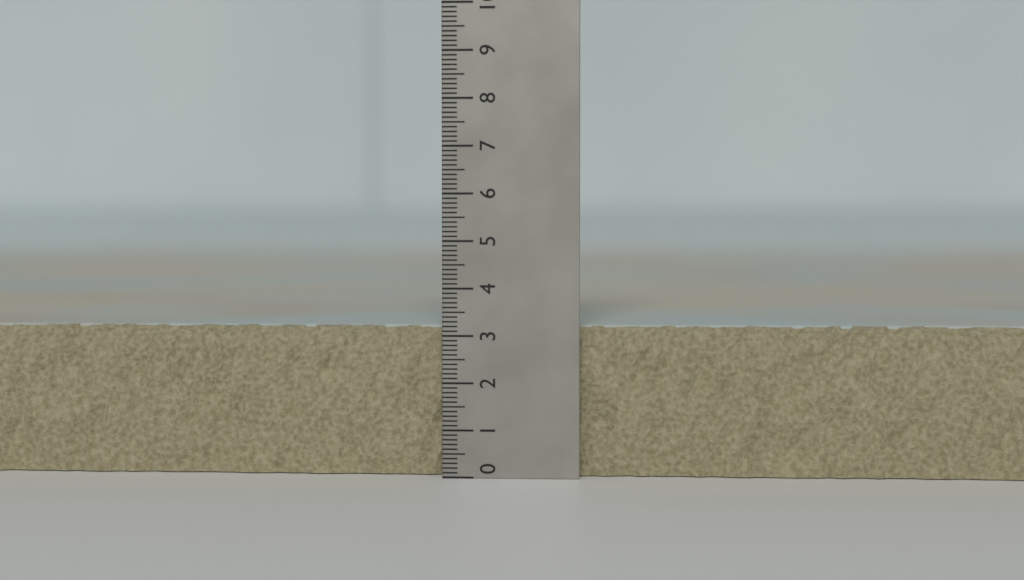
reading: 3.2 (no unit)
